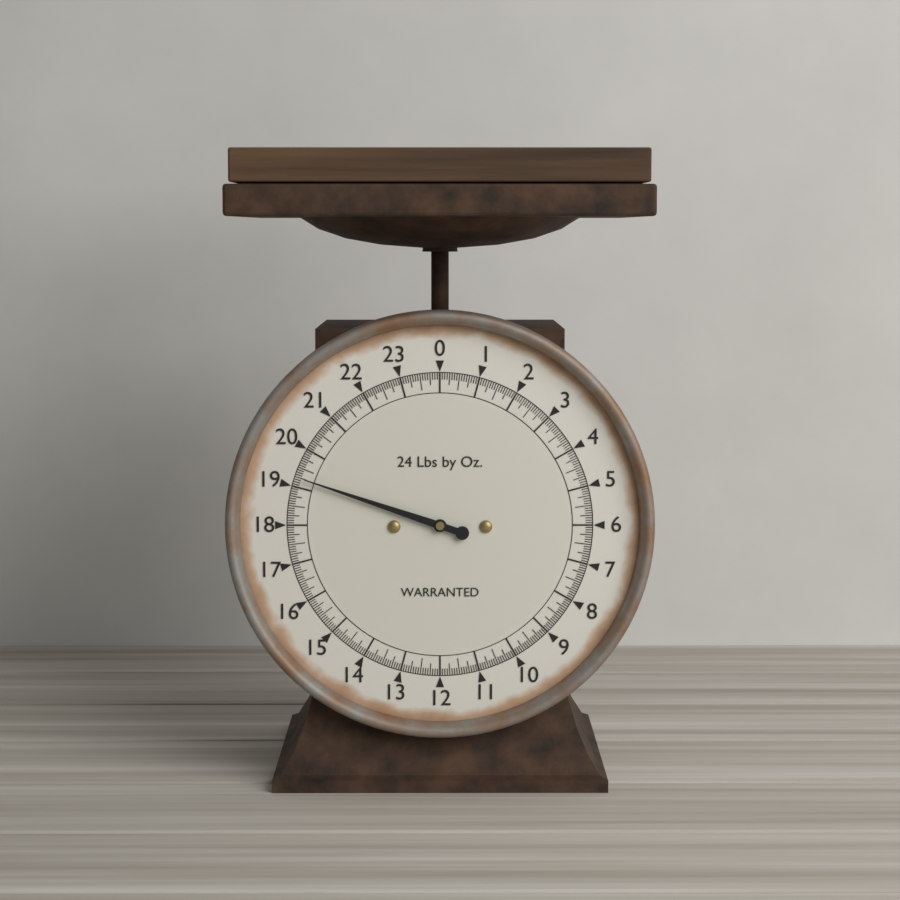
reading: 19.2500 lb
